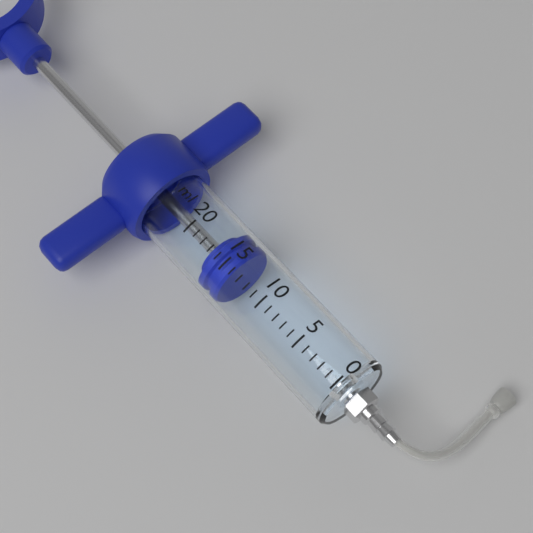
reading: 14 ml
